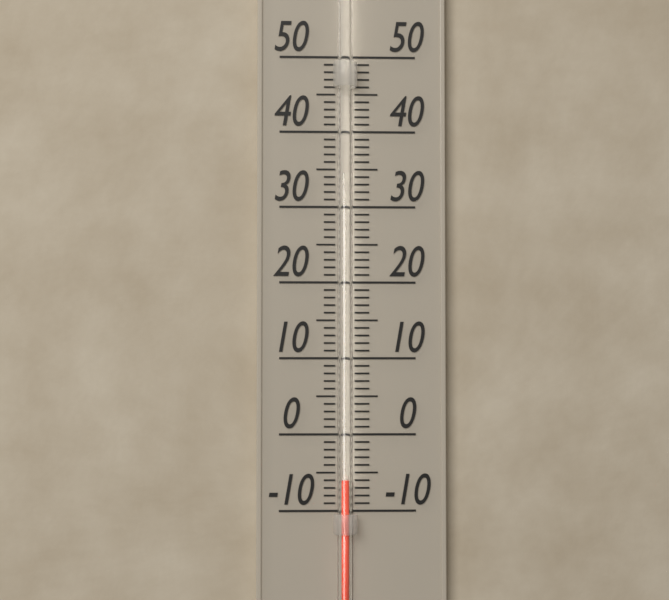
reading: -6 (no unit)
